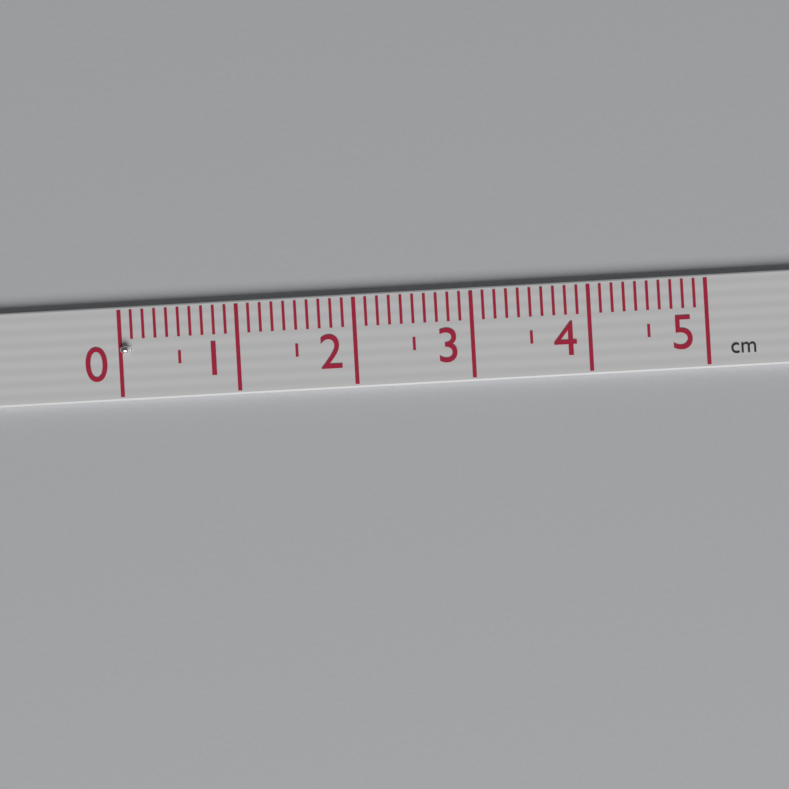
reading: 0.1 cm
